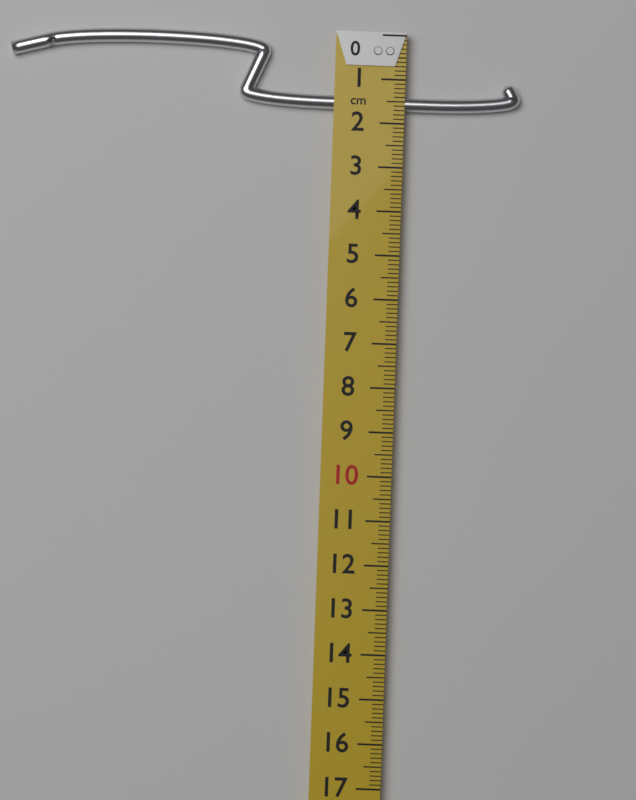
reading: 1.7 cm
